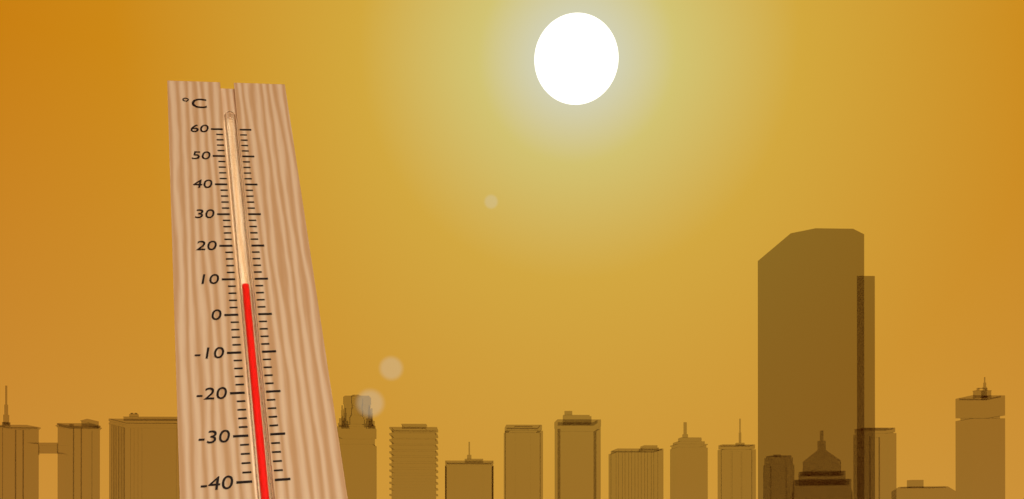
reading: 8 °C
